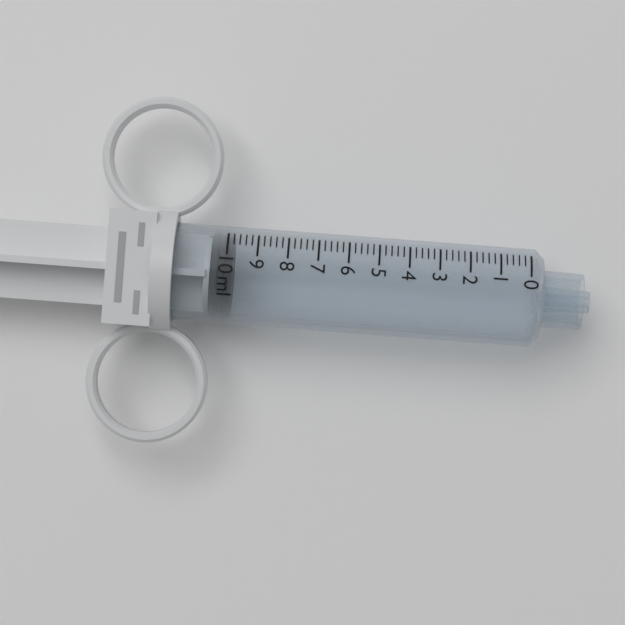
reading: 9.8 ml
